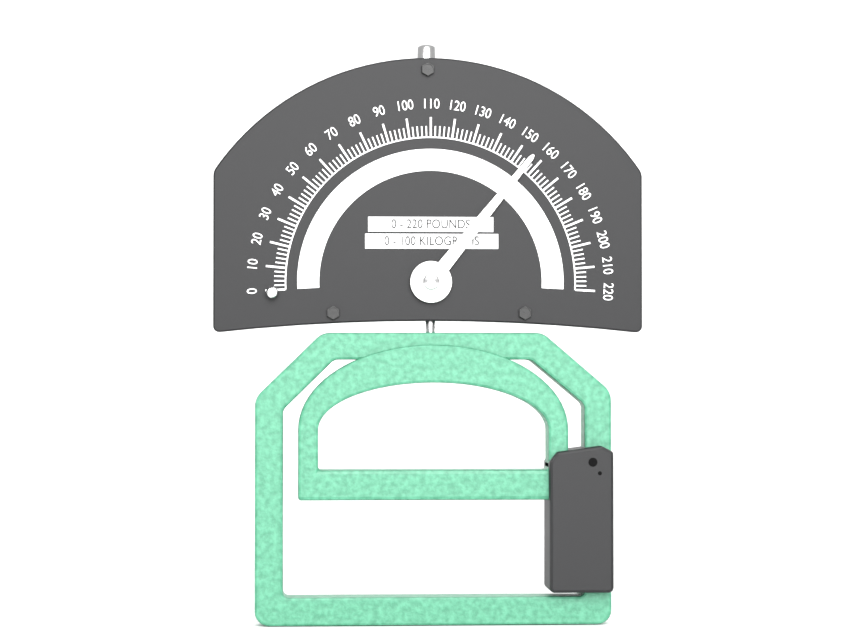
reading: 156 lb
